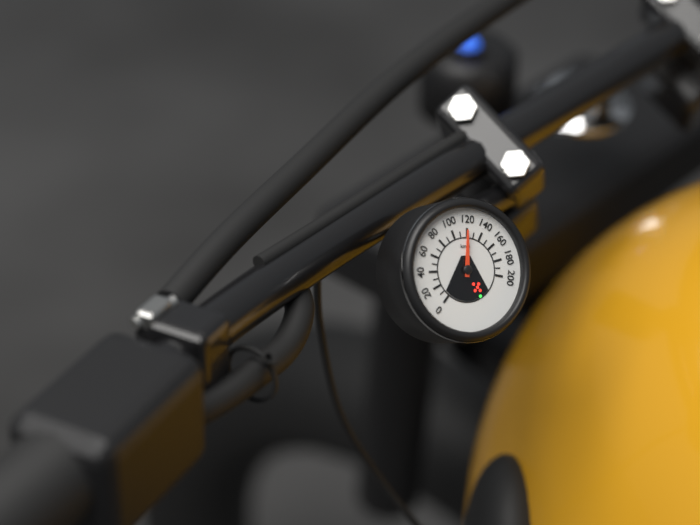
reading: 120 km/h
